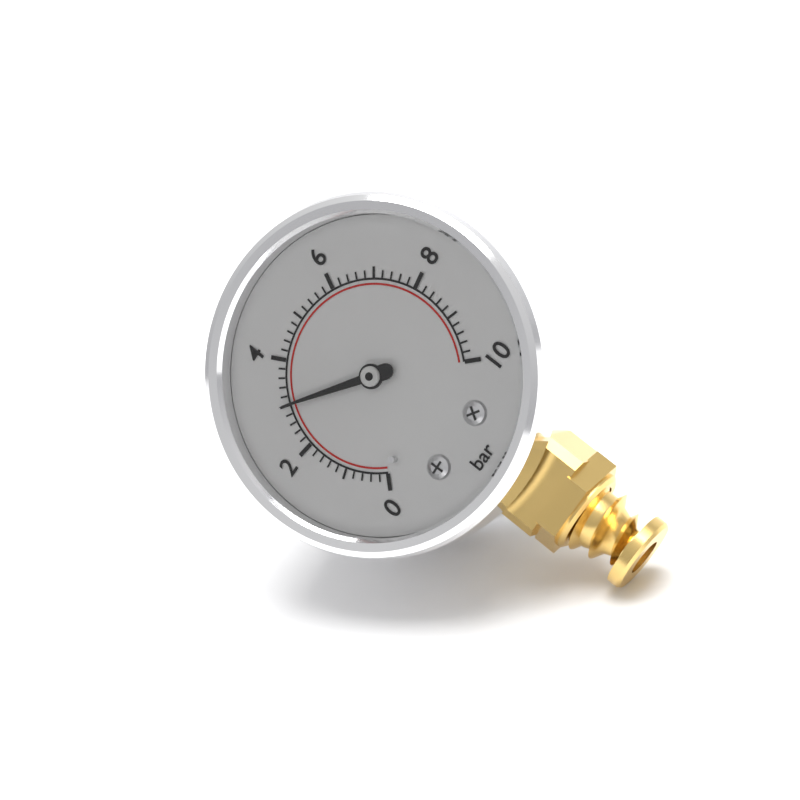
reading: 3.0 bar
